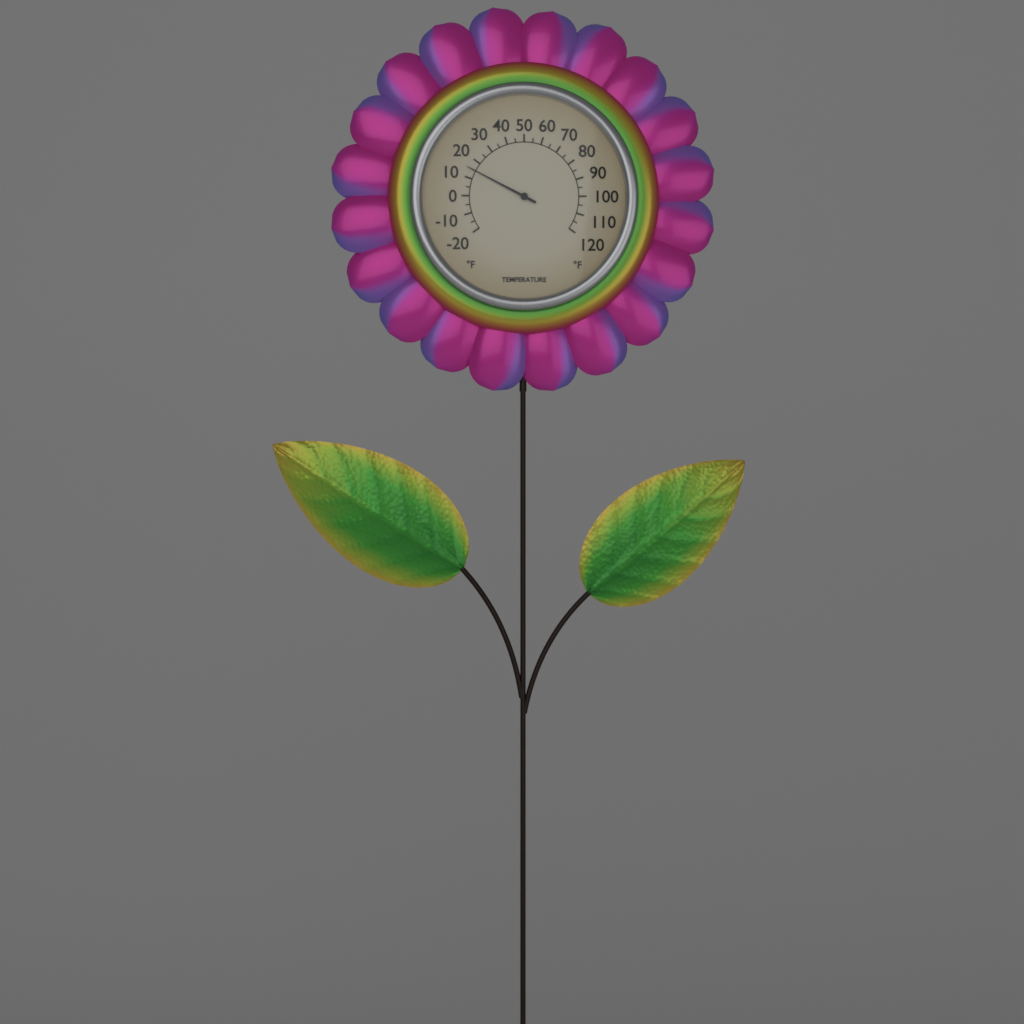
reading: 15 °F
